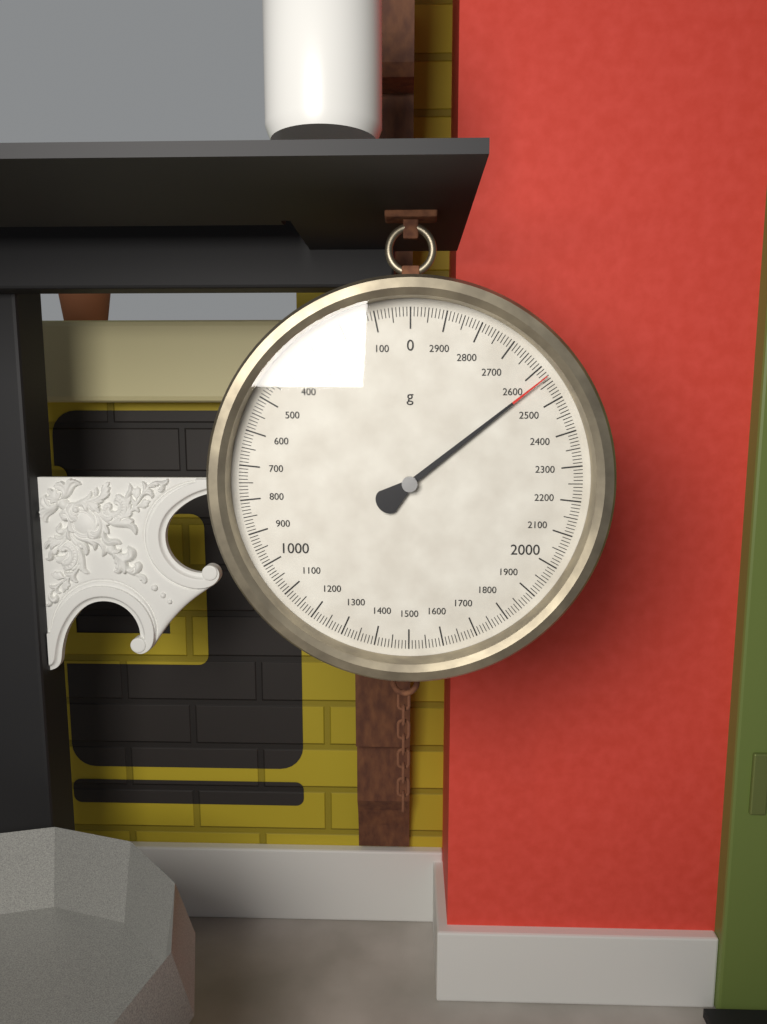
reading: 2570 g
